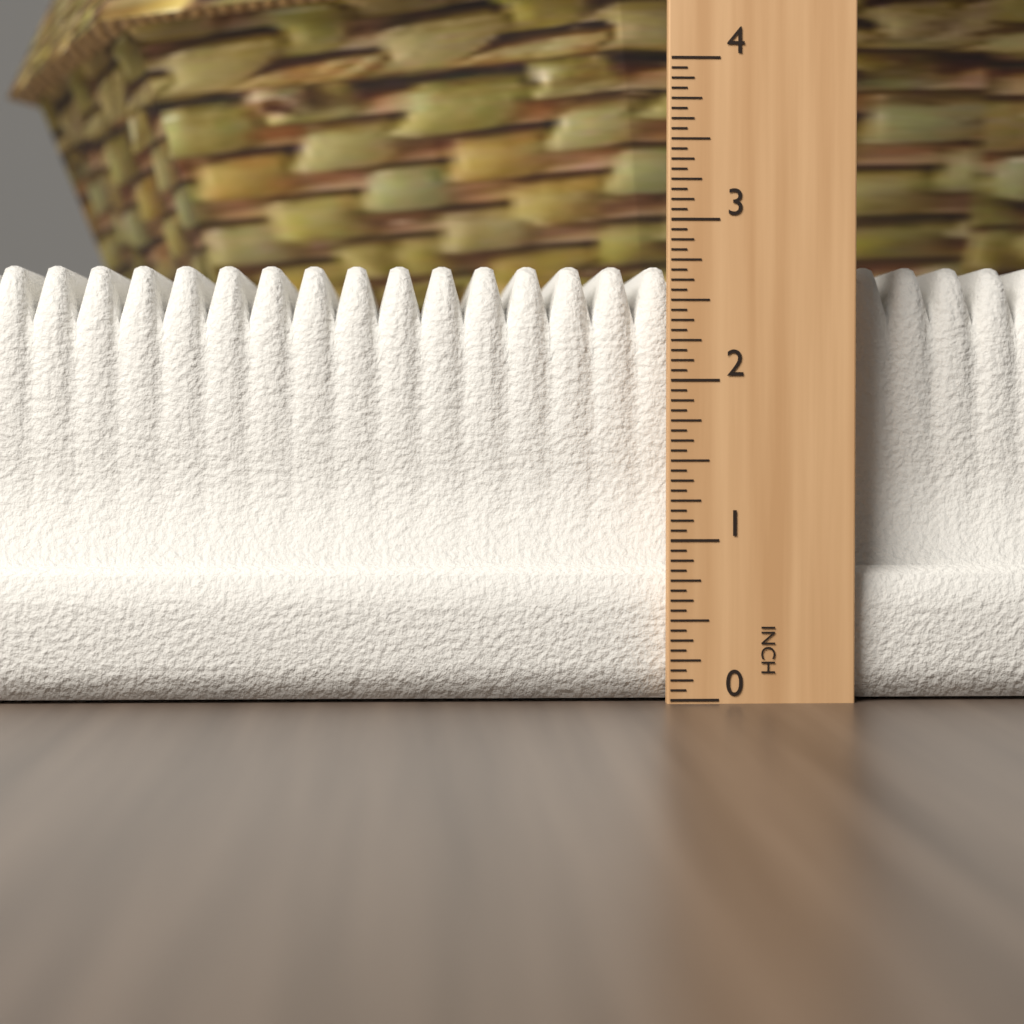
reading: 2.7500 in
